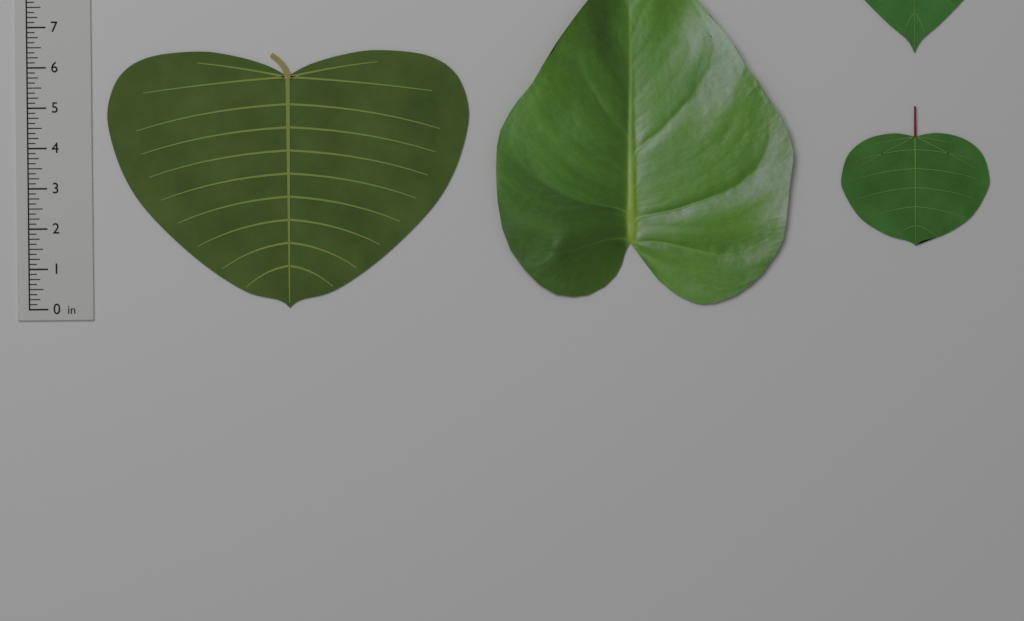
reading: 6.375 in
